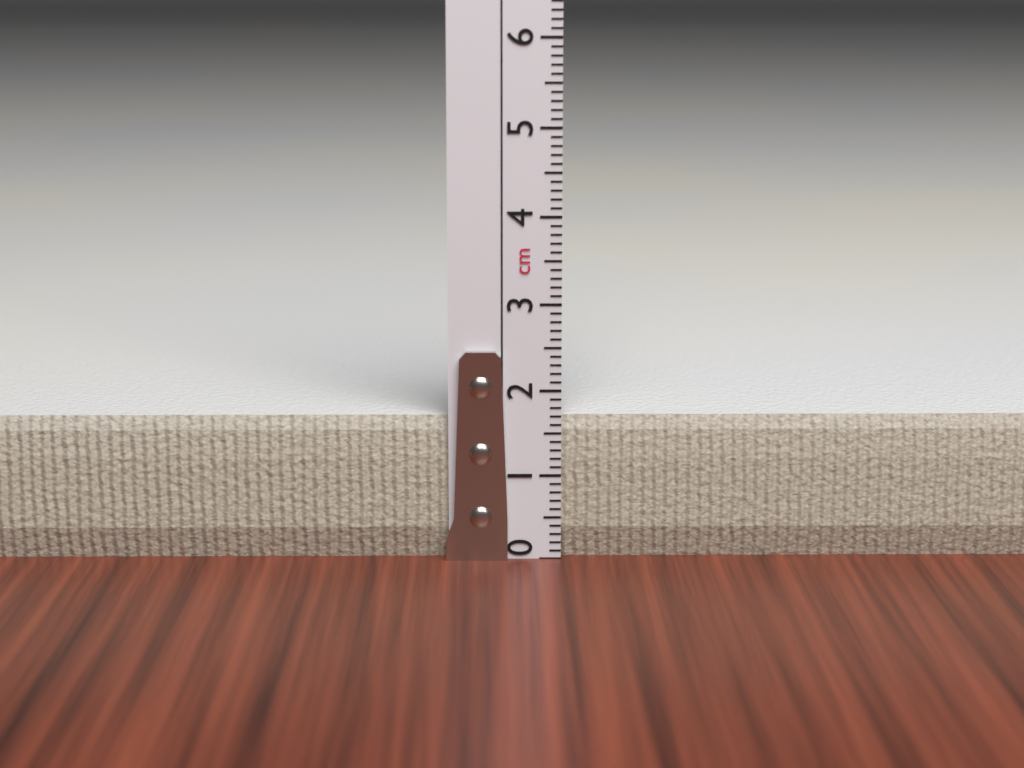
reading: 1.7 cm
